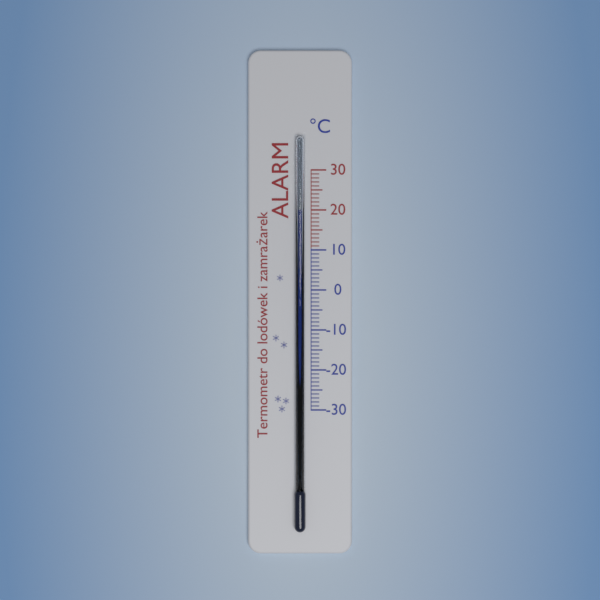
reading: 20 °C
